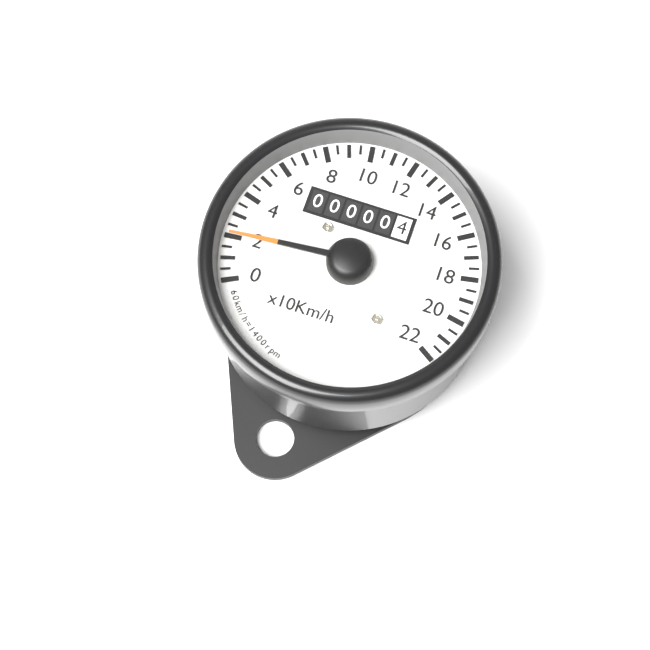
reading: 2.0 x10 km/h
